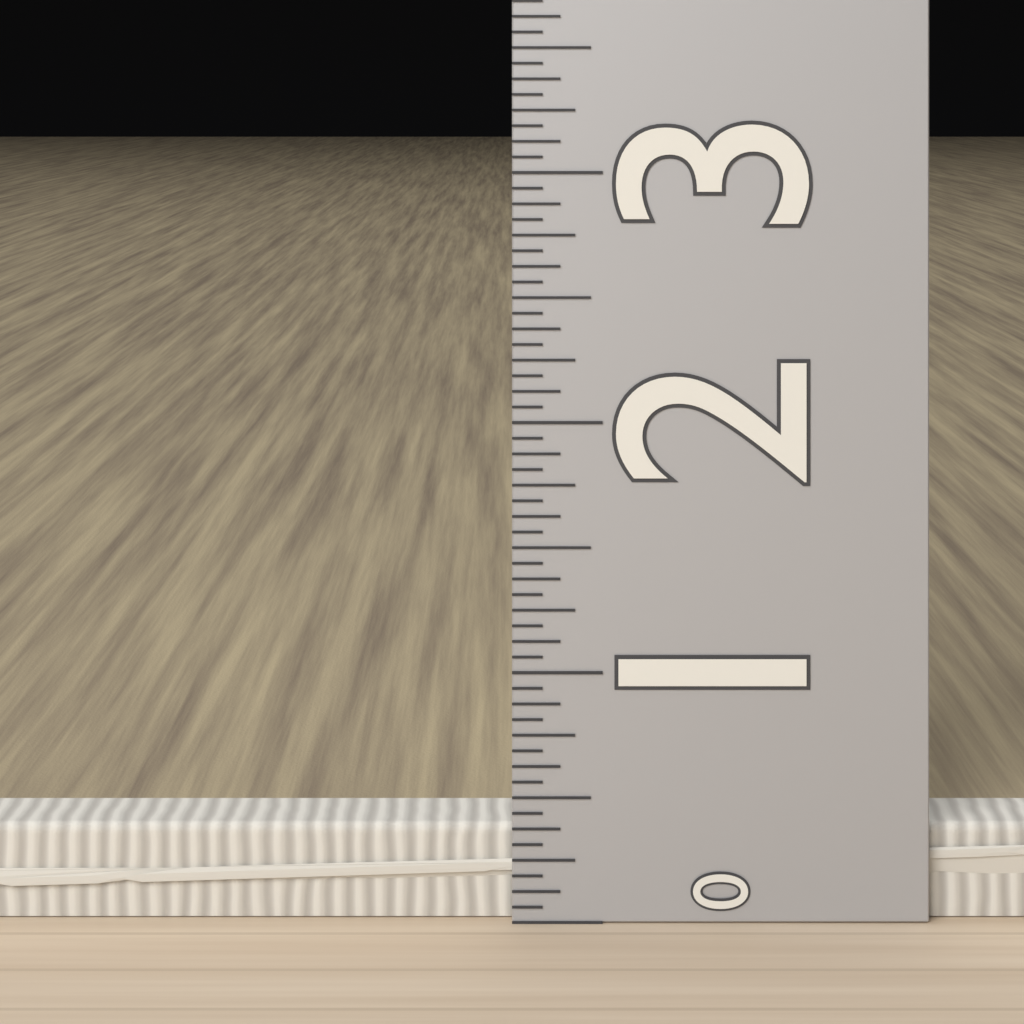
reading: 0.3750 (no unit)
